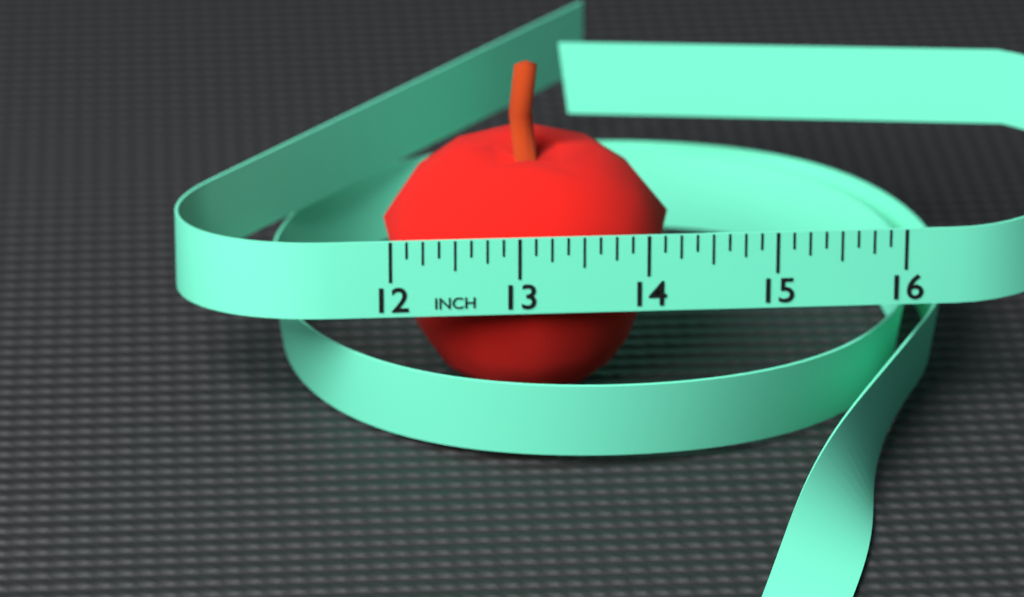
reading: 14.250 in
